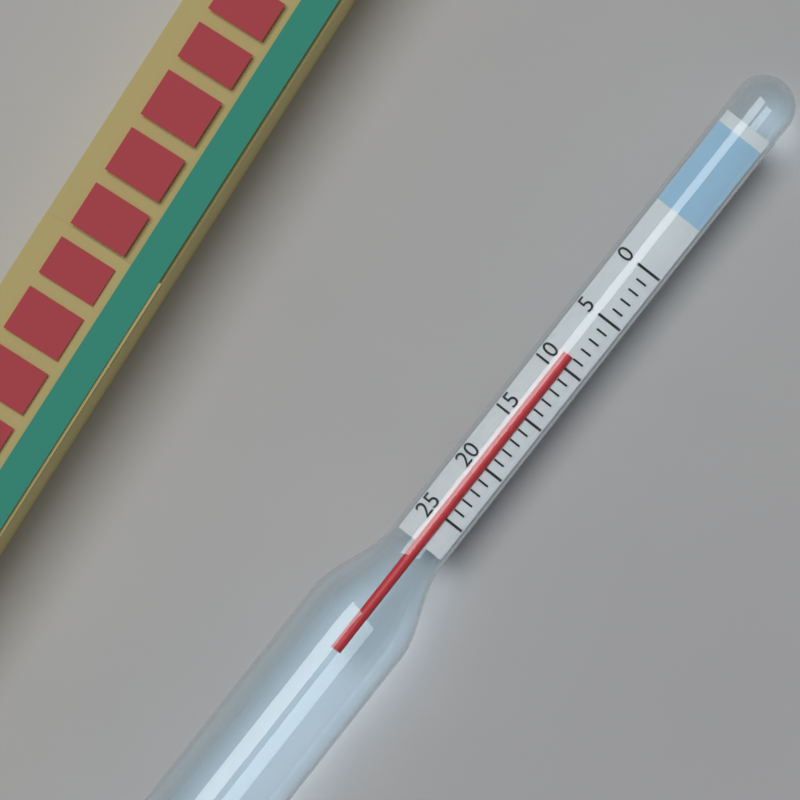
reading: 9 (no unit)
